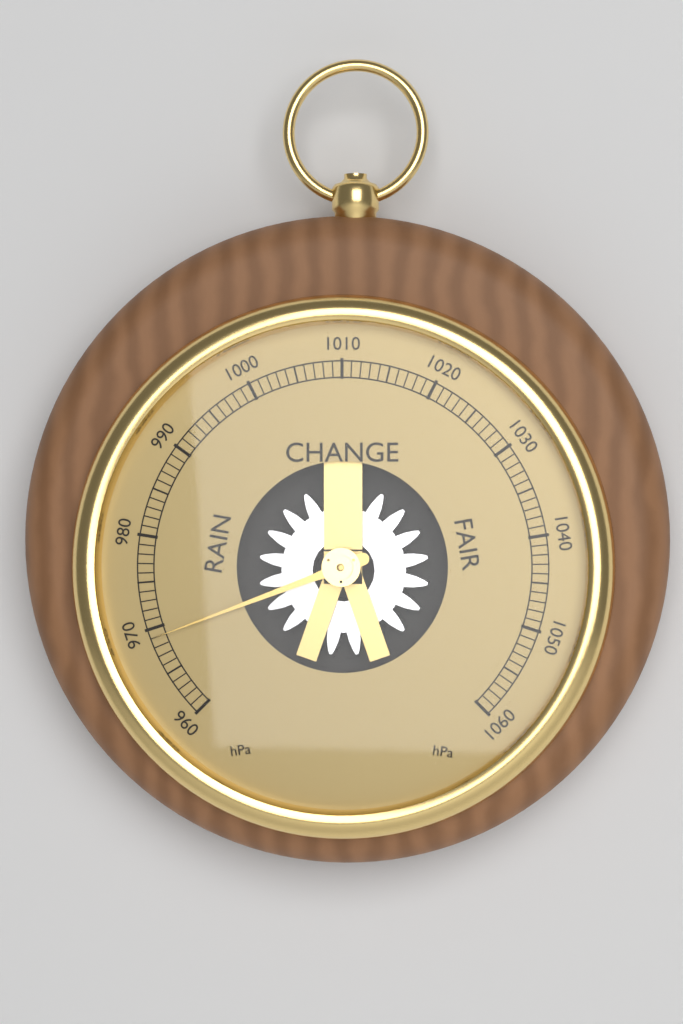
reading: 969 hPa
